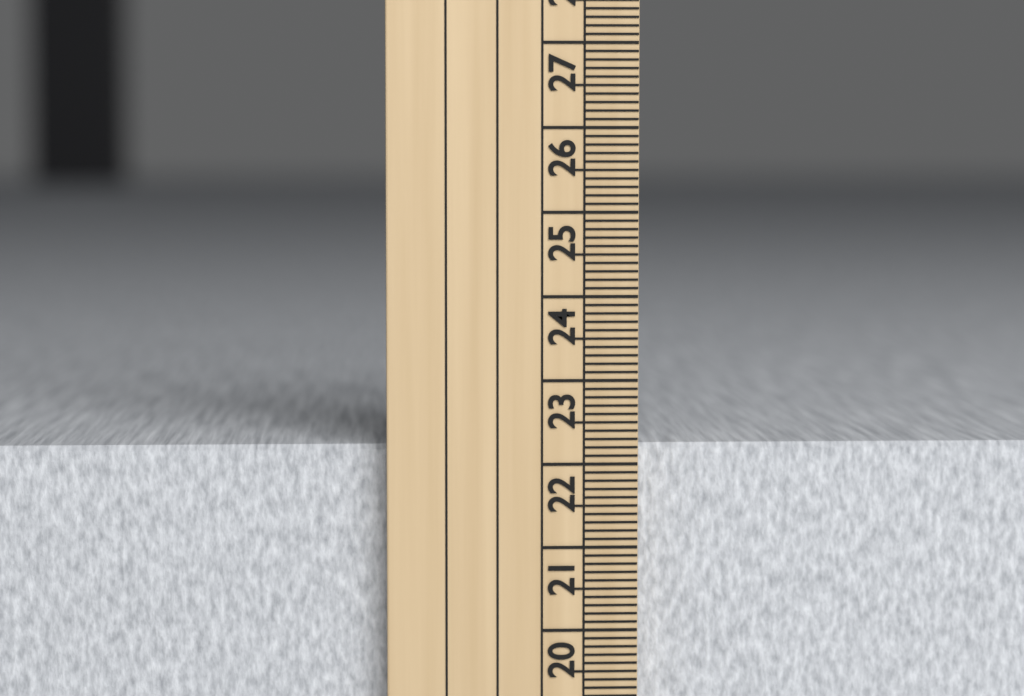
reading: 22.2 cm
